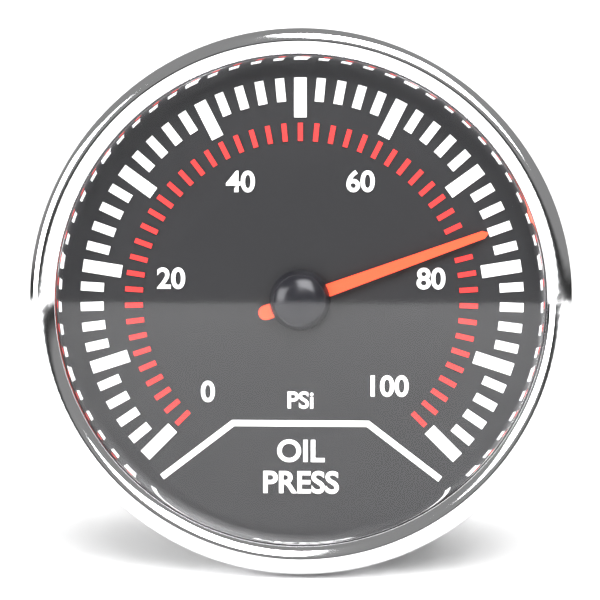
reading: 76 psi
